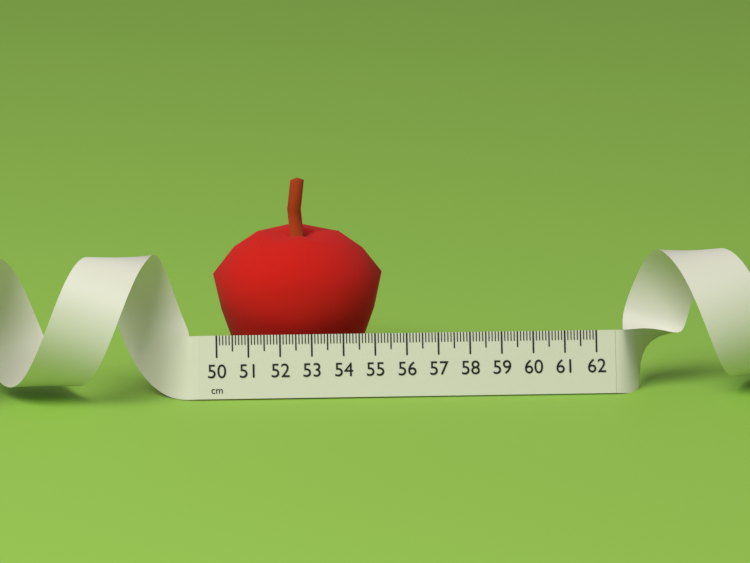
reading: 55.4 cm
